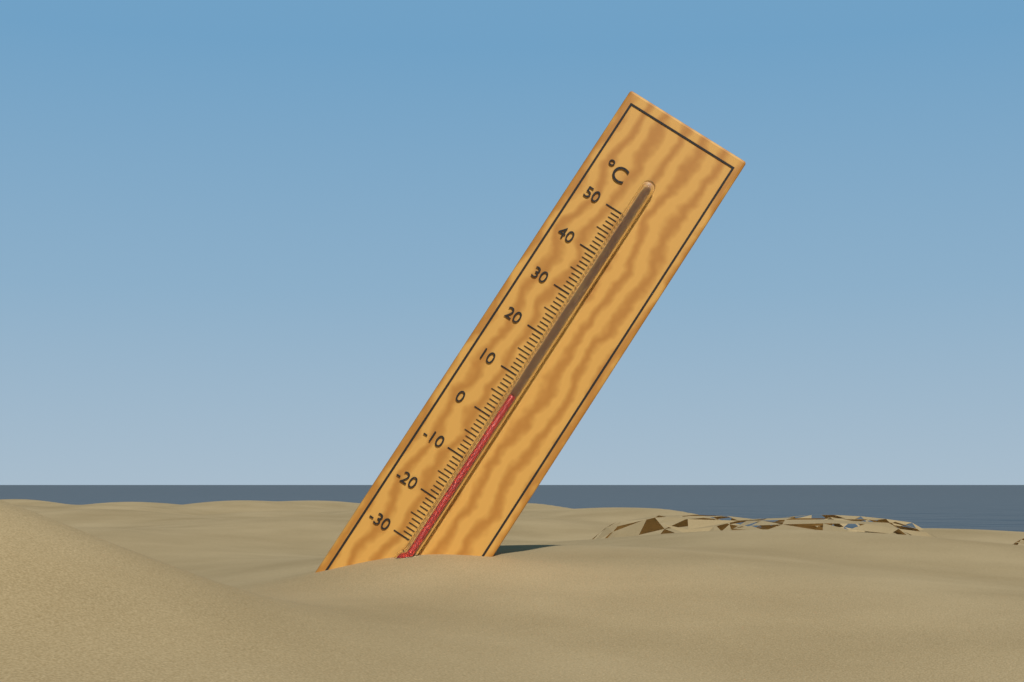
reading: 6 °C
